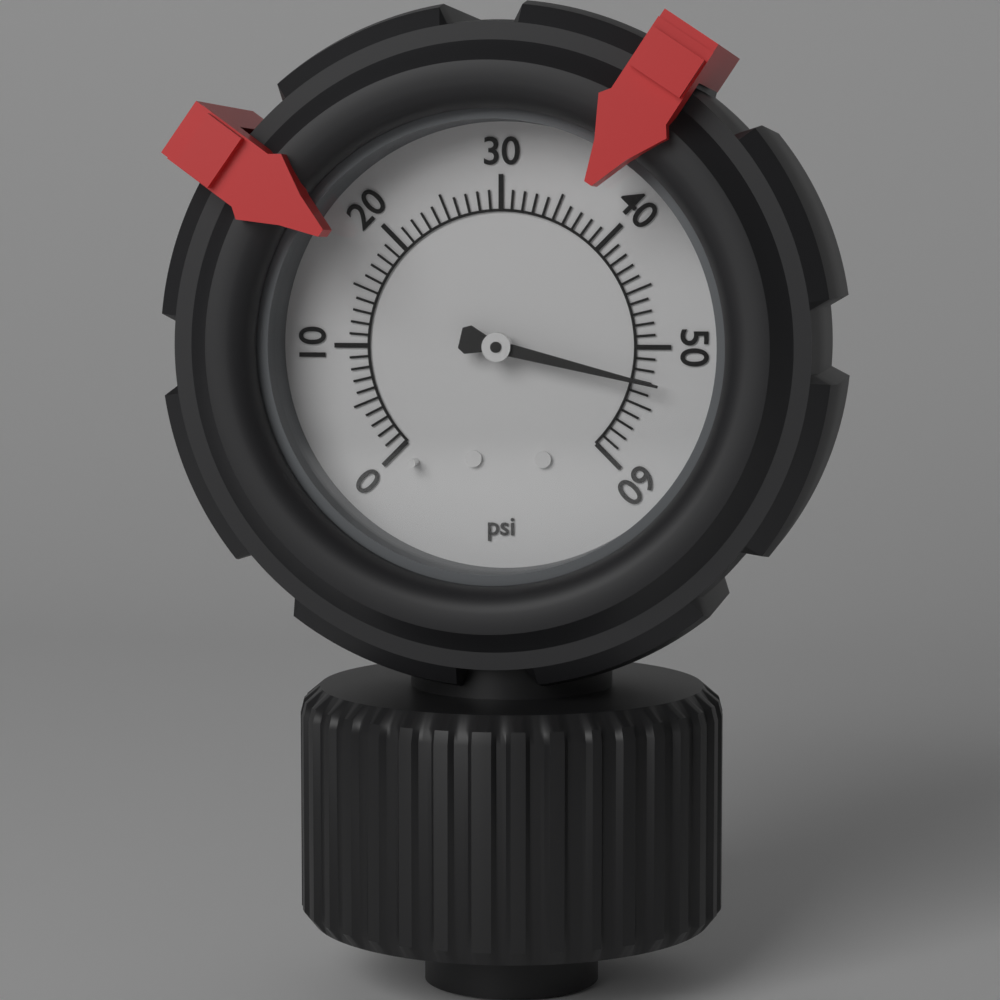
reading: 53 psi
